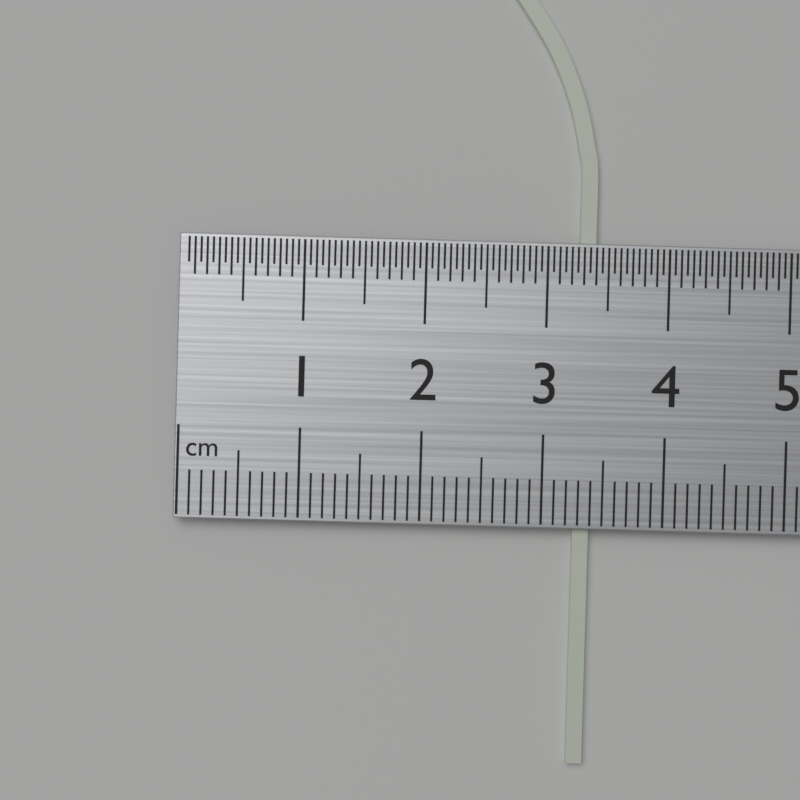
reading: 3.4 cm
